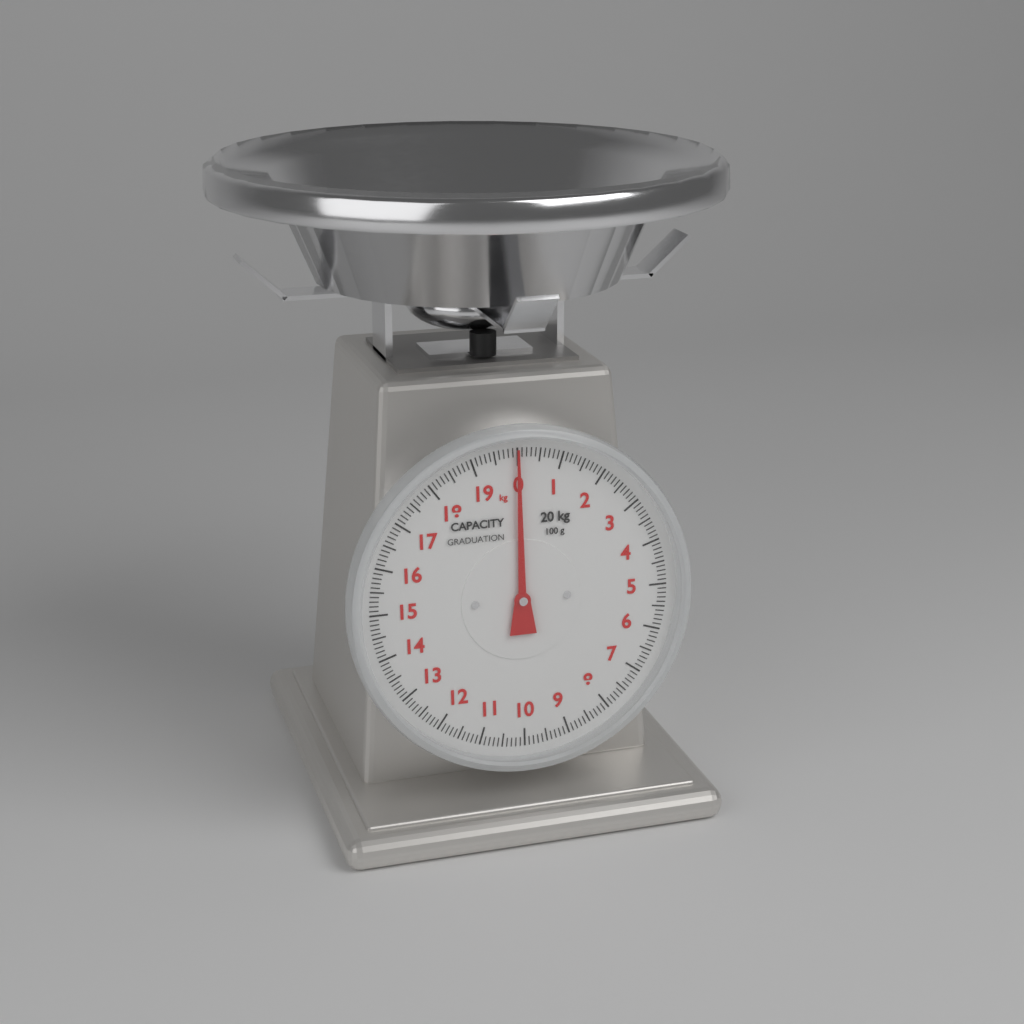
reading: 0.0 kg
